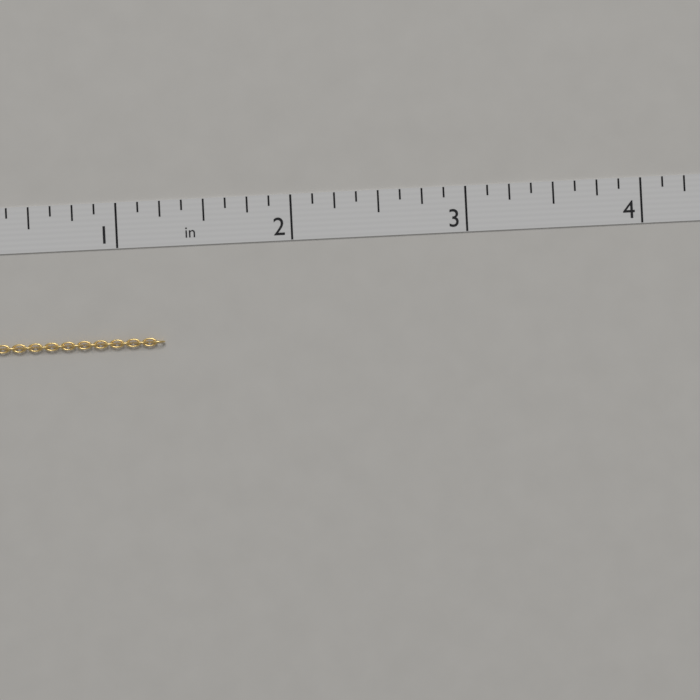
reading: 1.250 in
